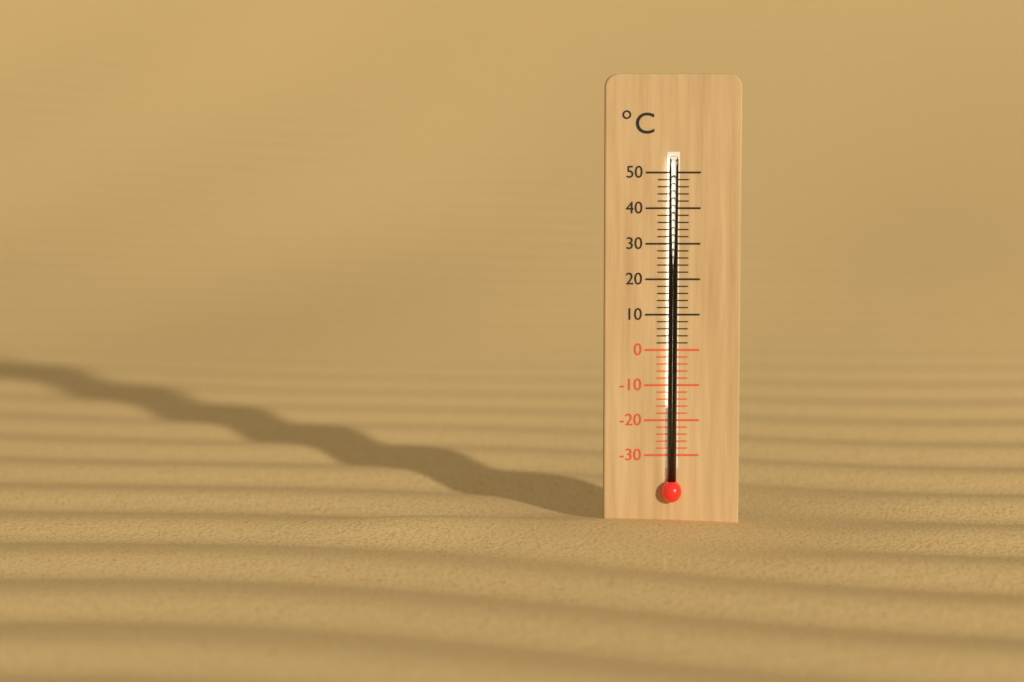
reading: -16 °C
